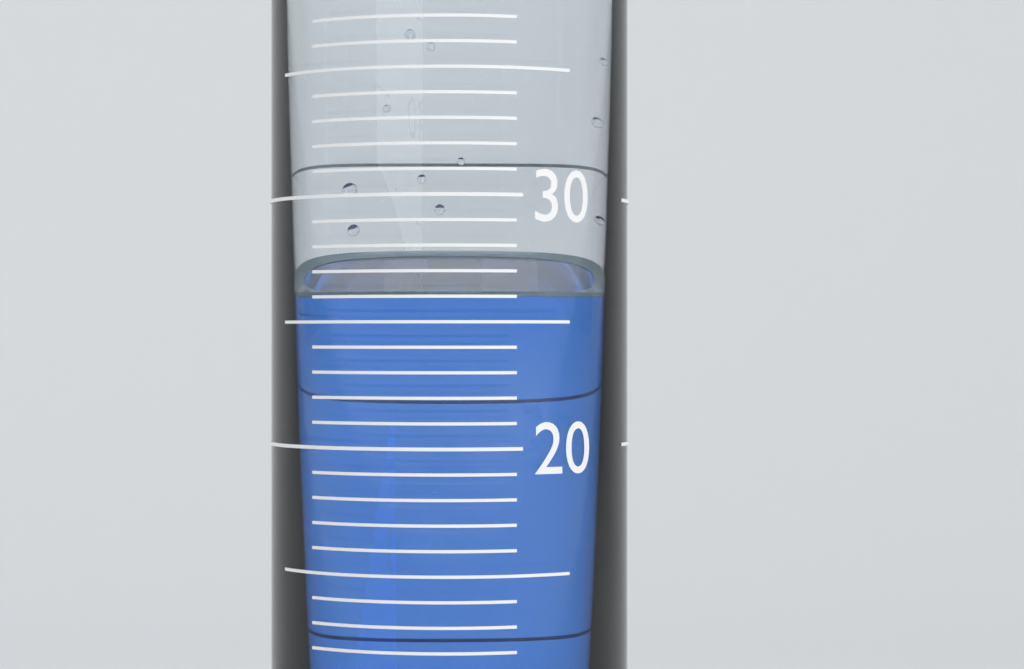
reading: 26 ml
